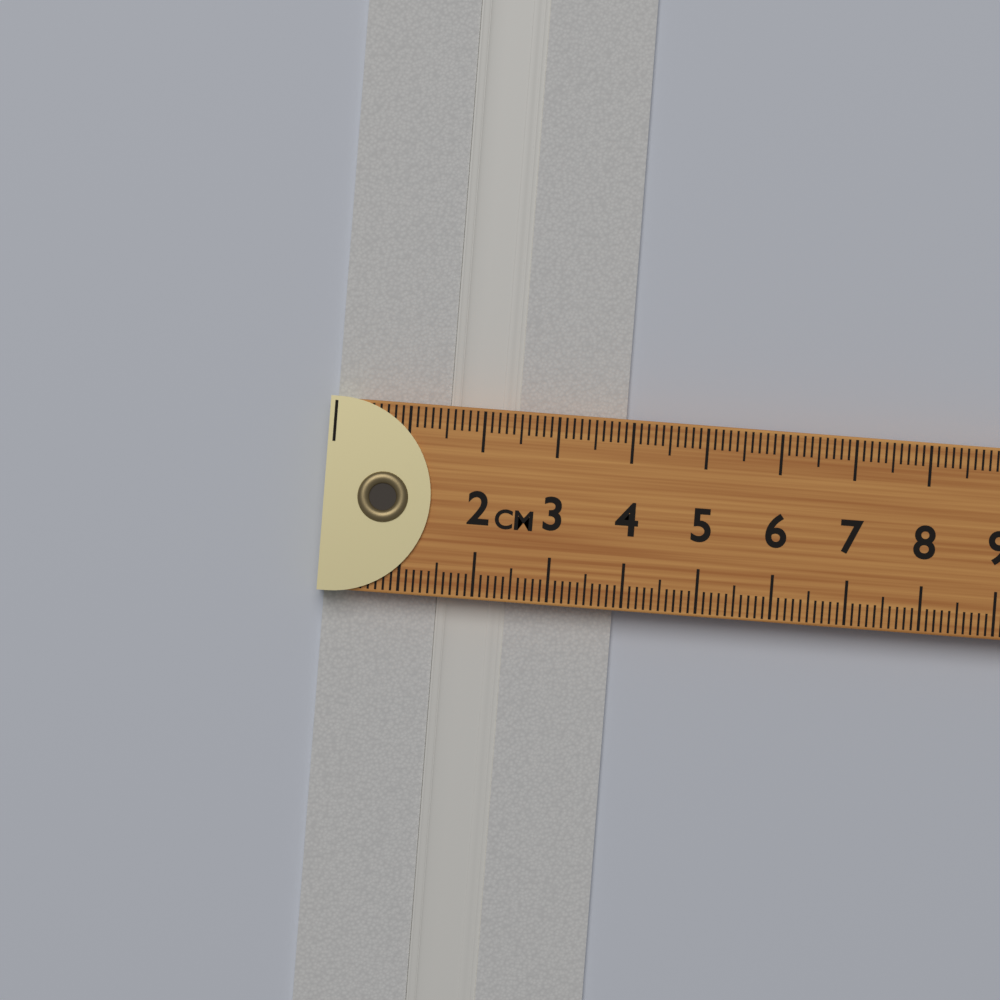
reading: 3.9 cm
